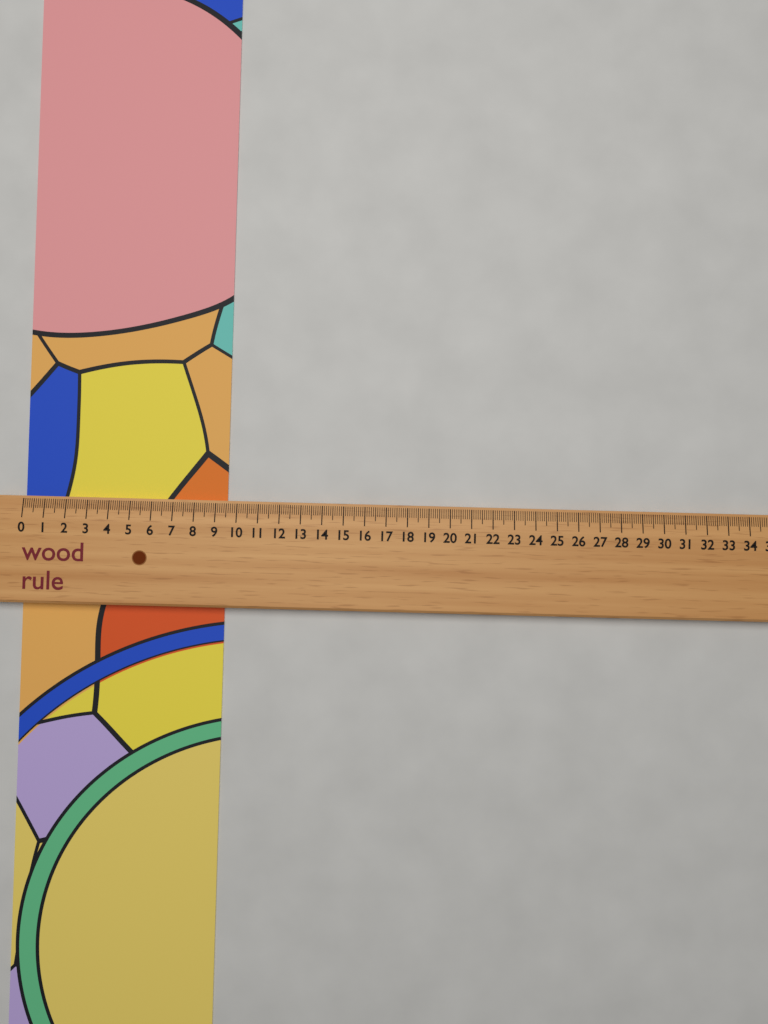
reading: 9.5 (no unit)
